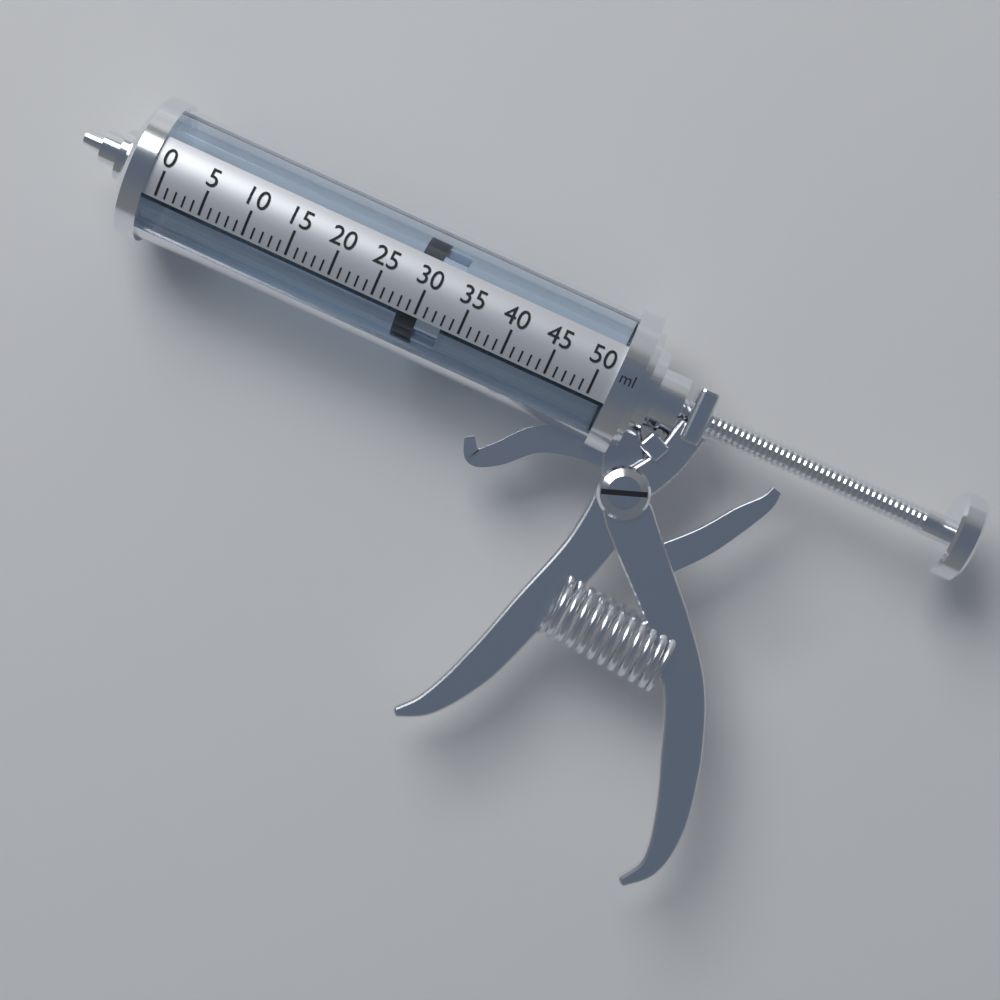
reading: 28 ml
